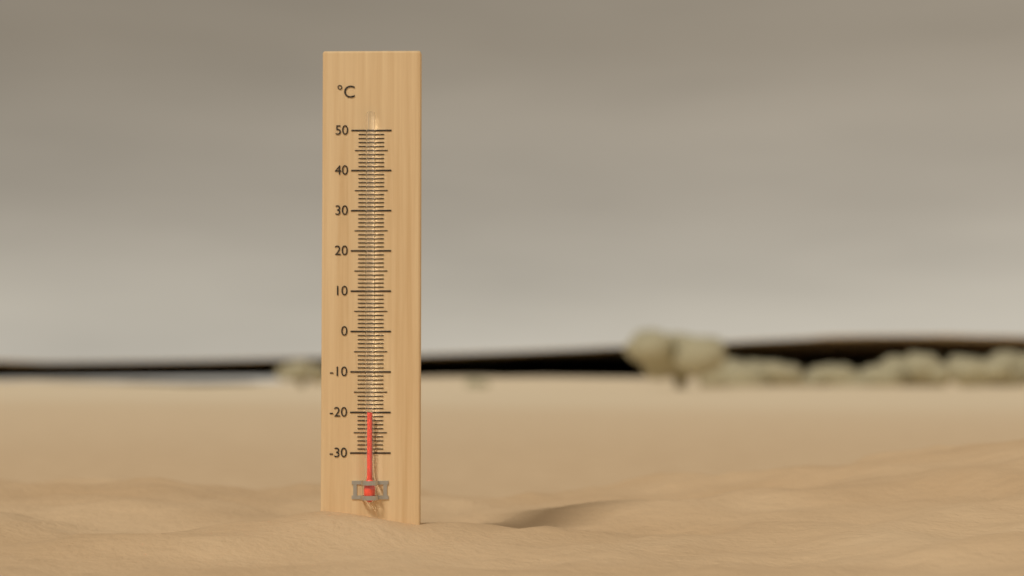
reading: -20 °C
